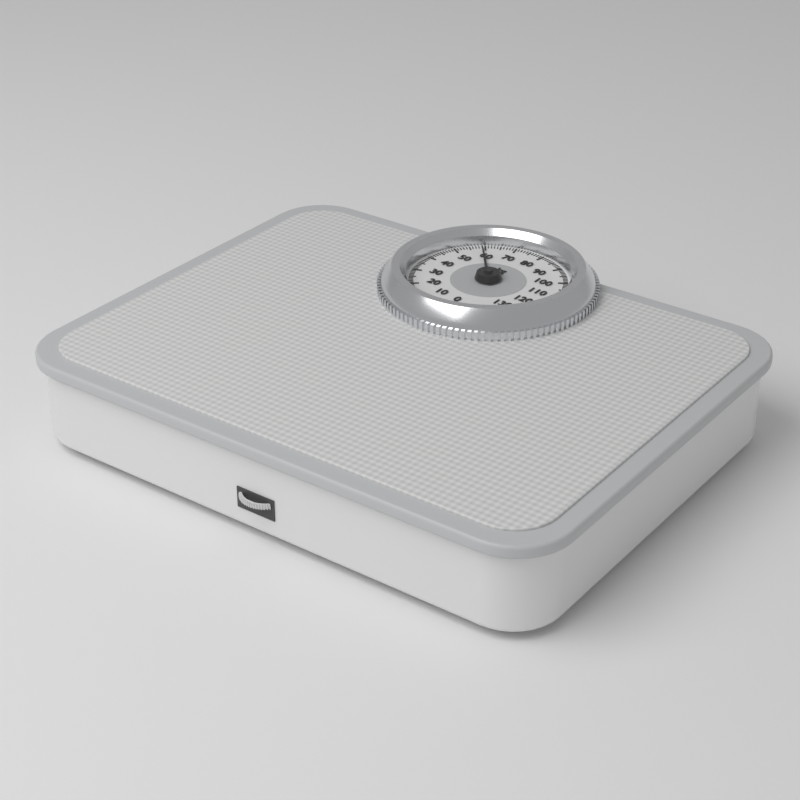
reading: 59 kg
